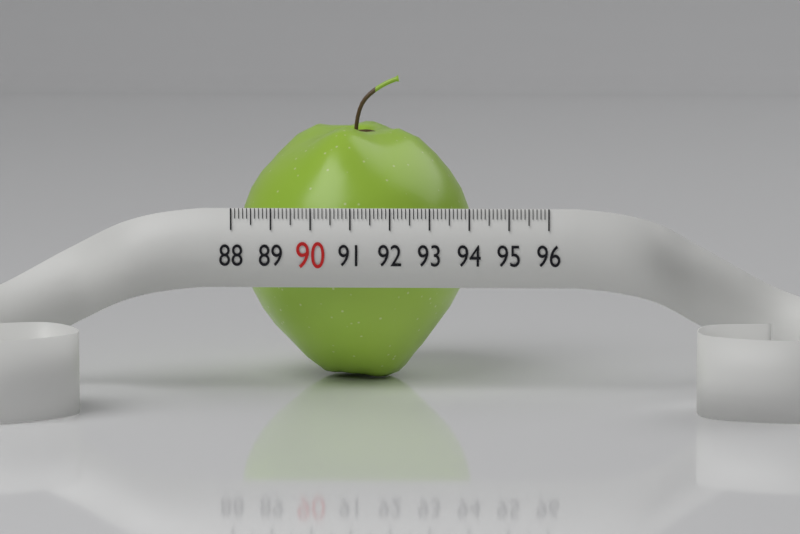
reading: 94.0 (no unit)
